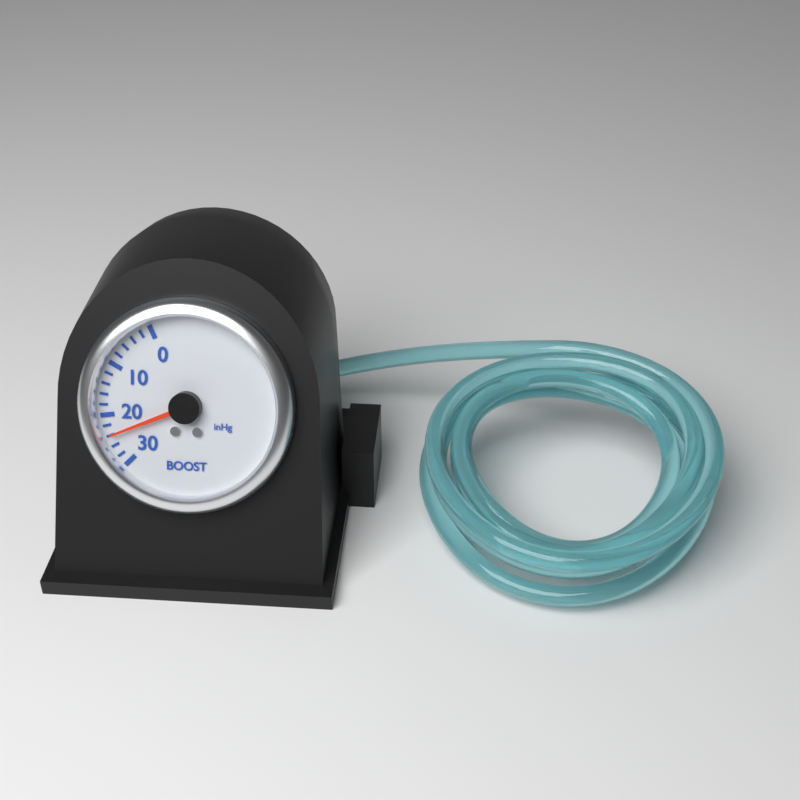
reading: 24 inHg
